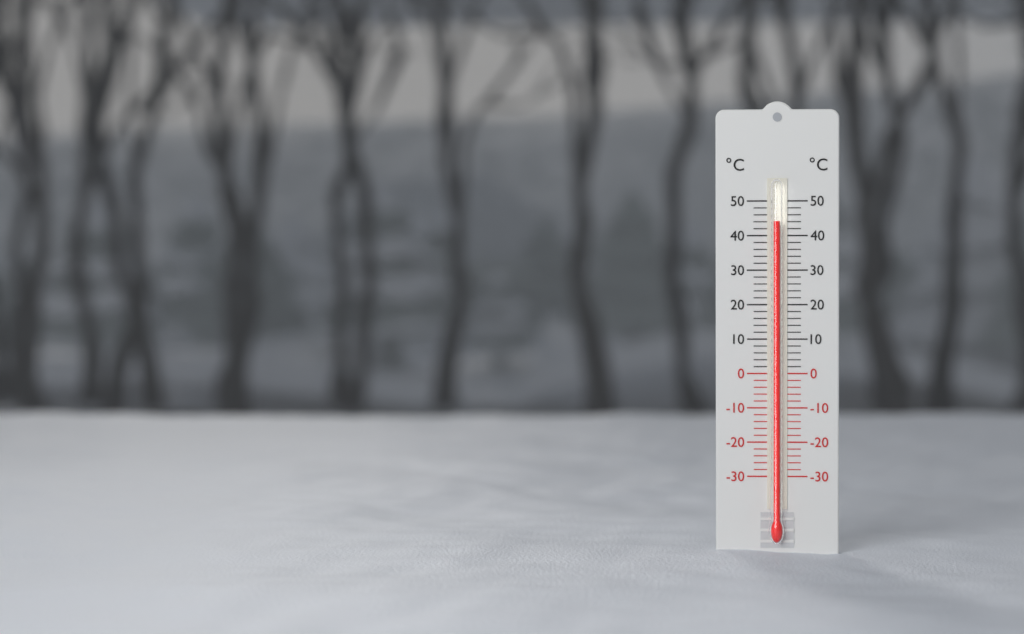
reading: 44 °C
